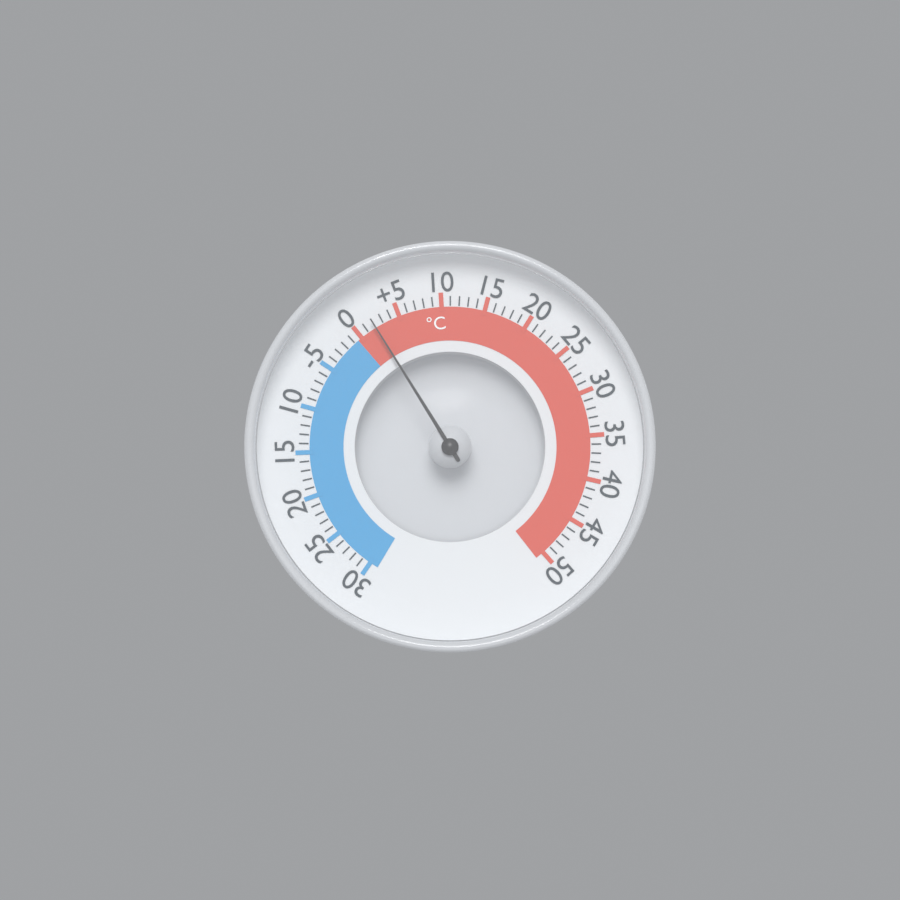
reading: 2 °C
